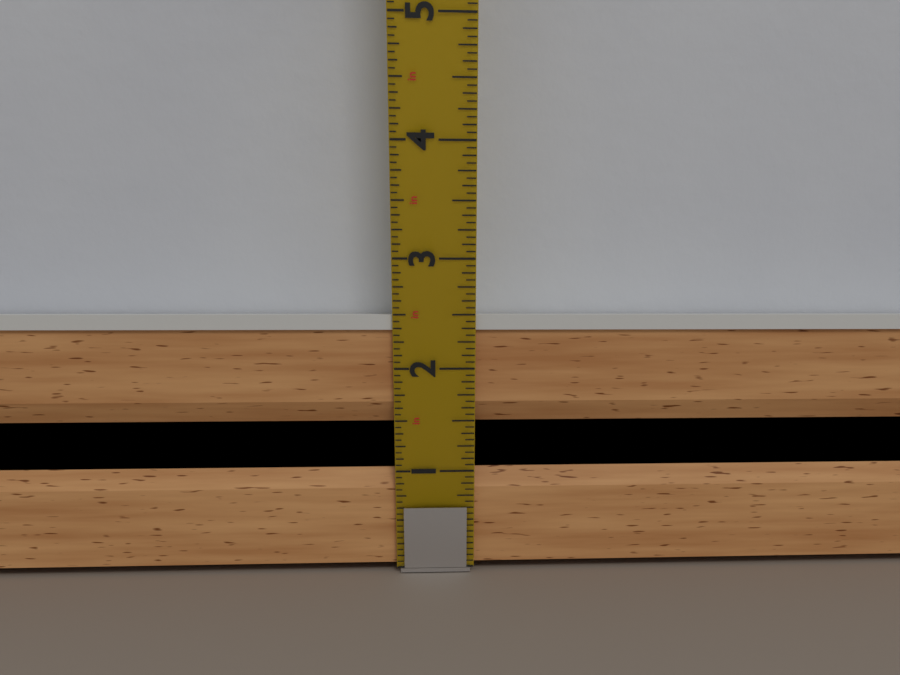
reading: 2.5000 in
